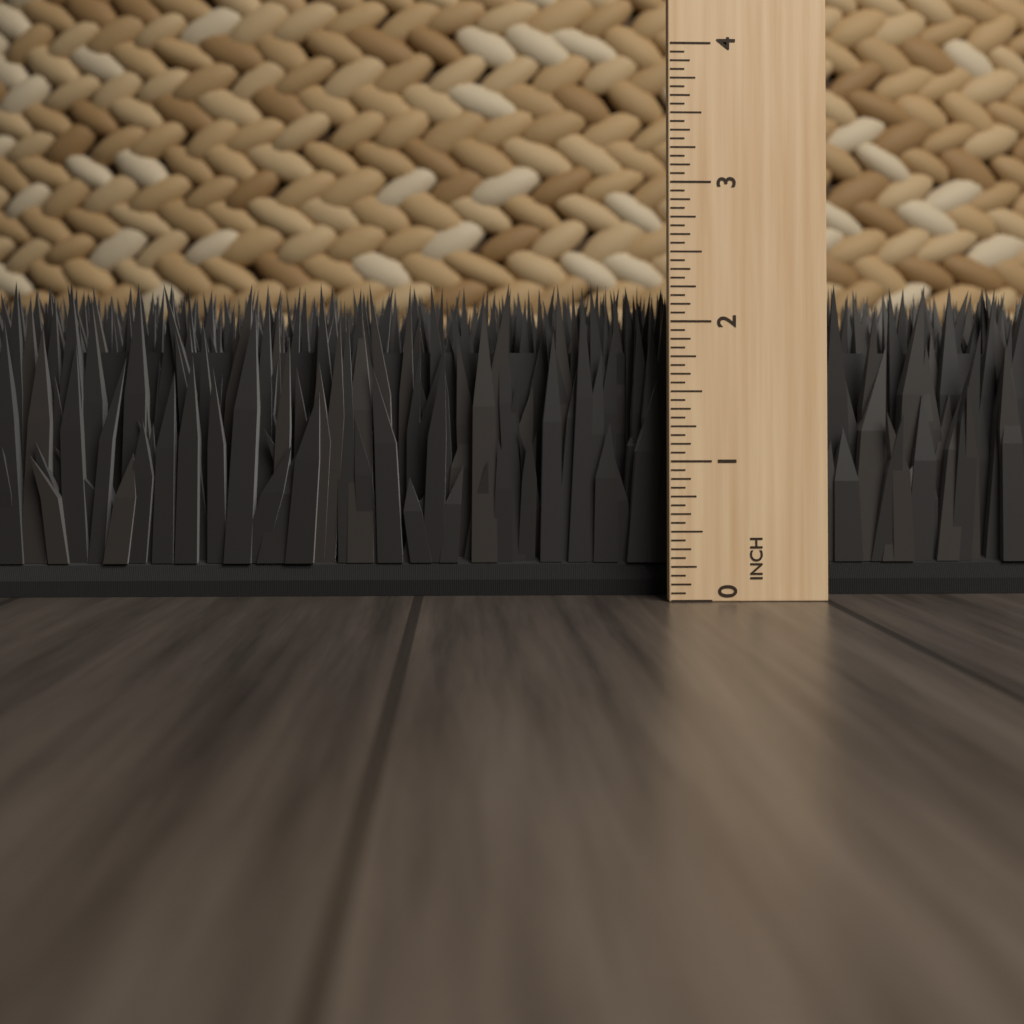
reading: 2.3125 in
